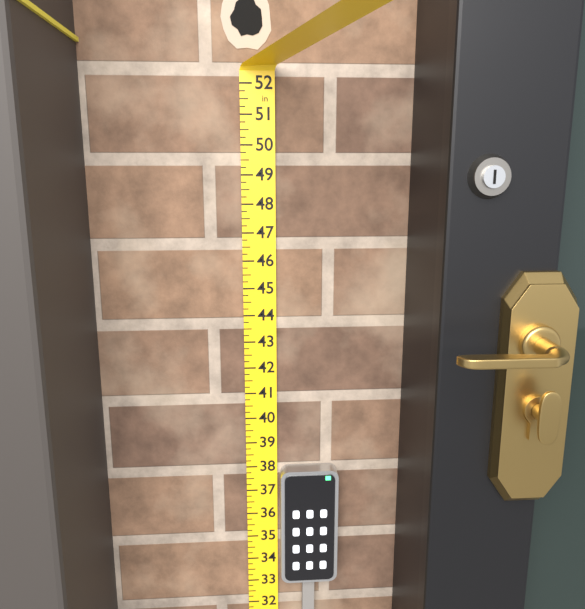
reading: 38.00 in
